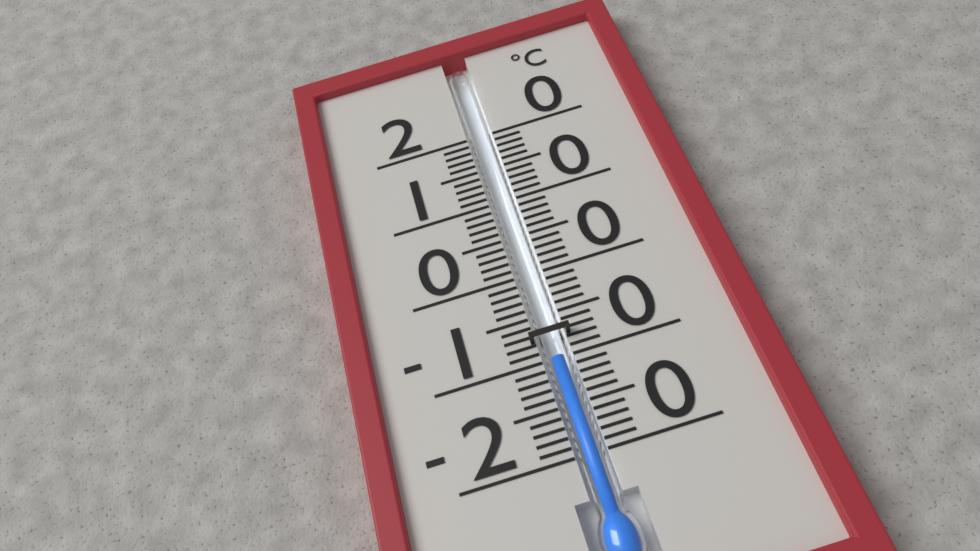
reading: -10 °C
